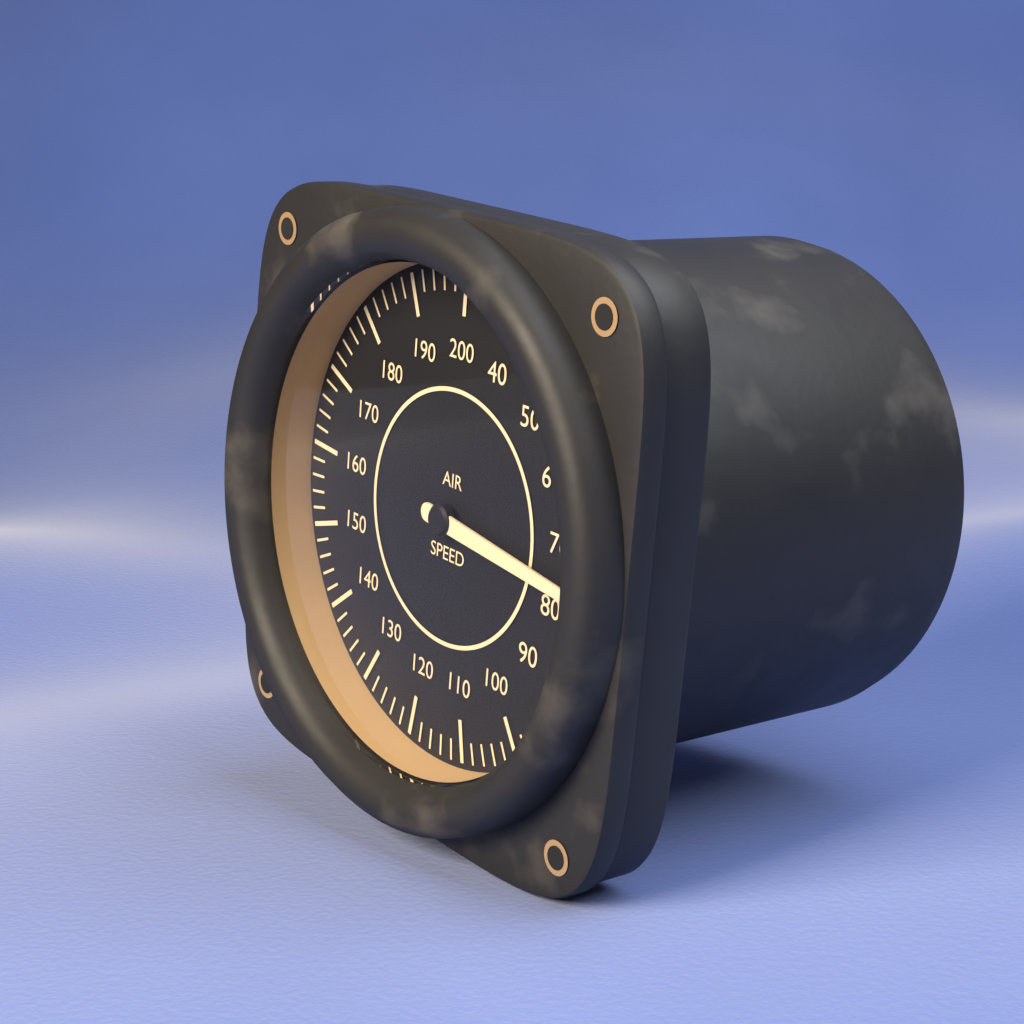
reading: 76 (no unit)
